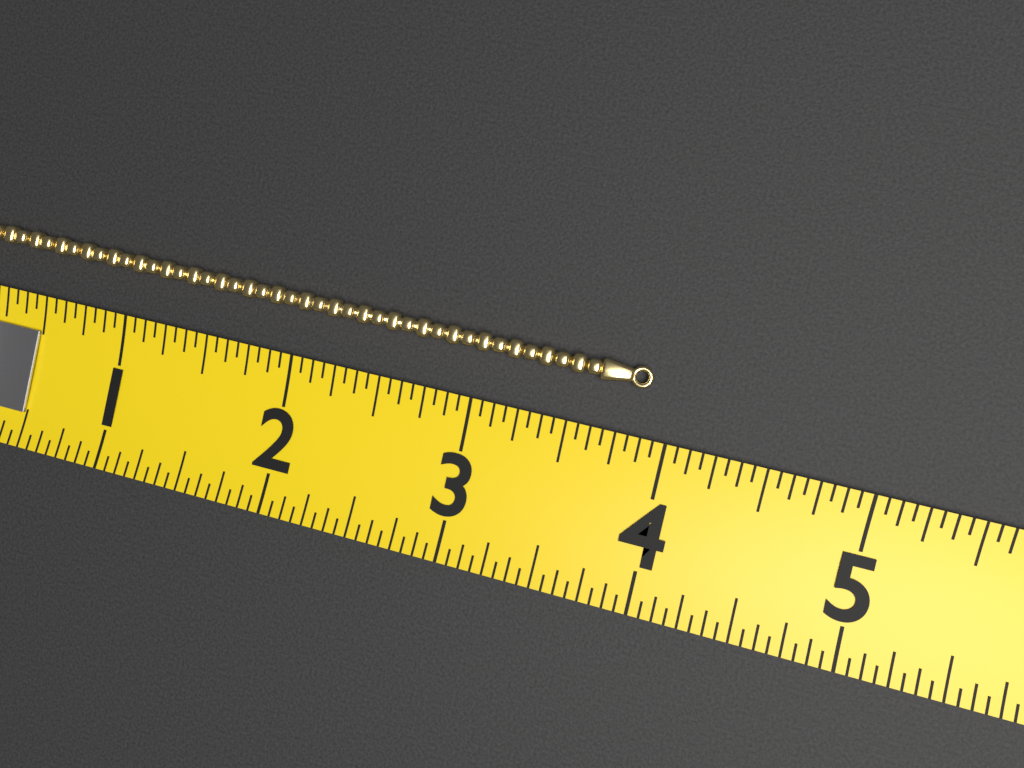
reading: 3.8750 (no unit)
